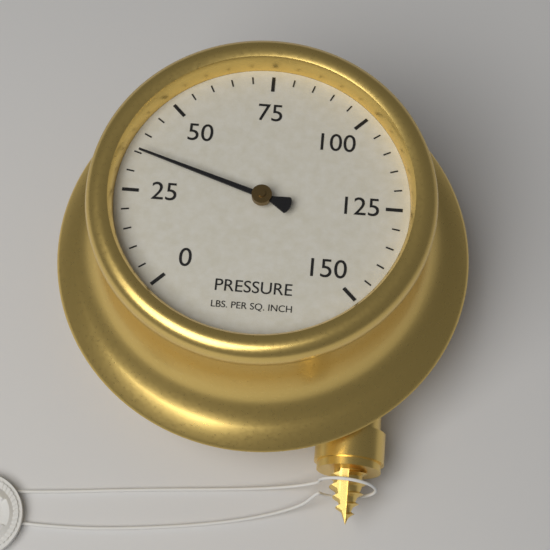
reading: 35 psi
